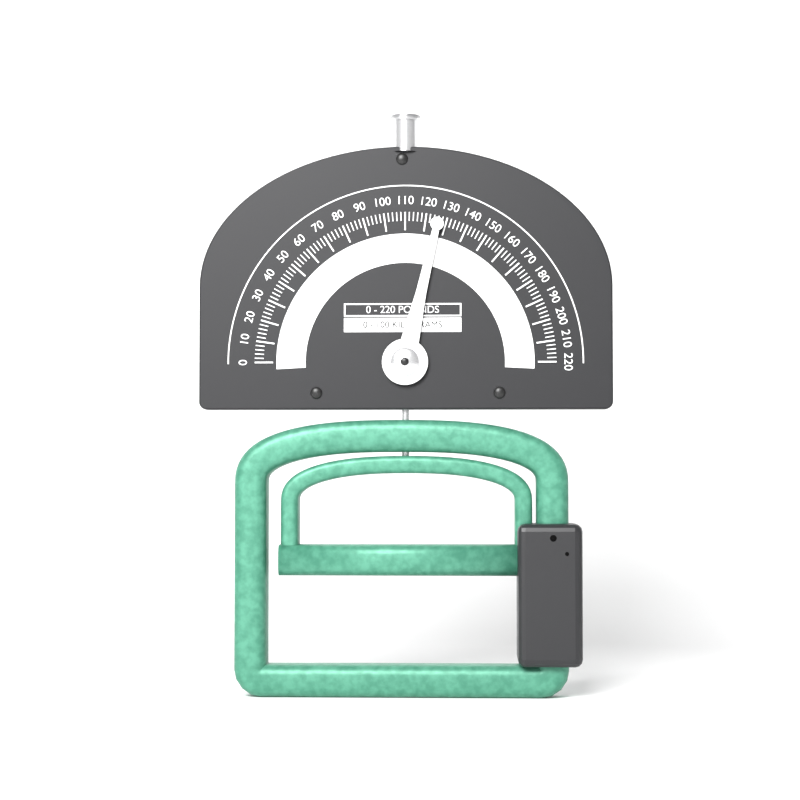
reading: 126 lb
